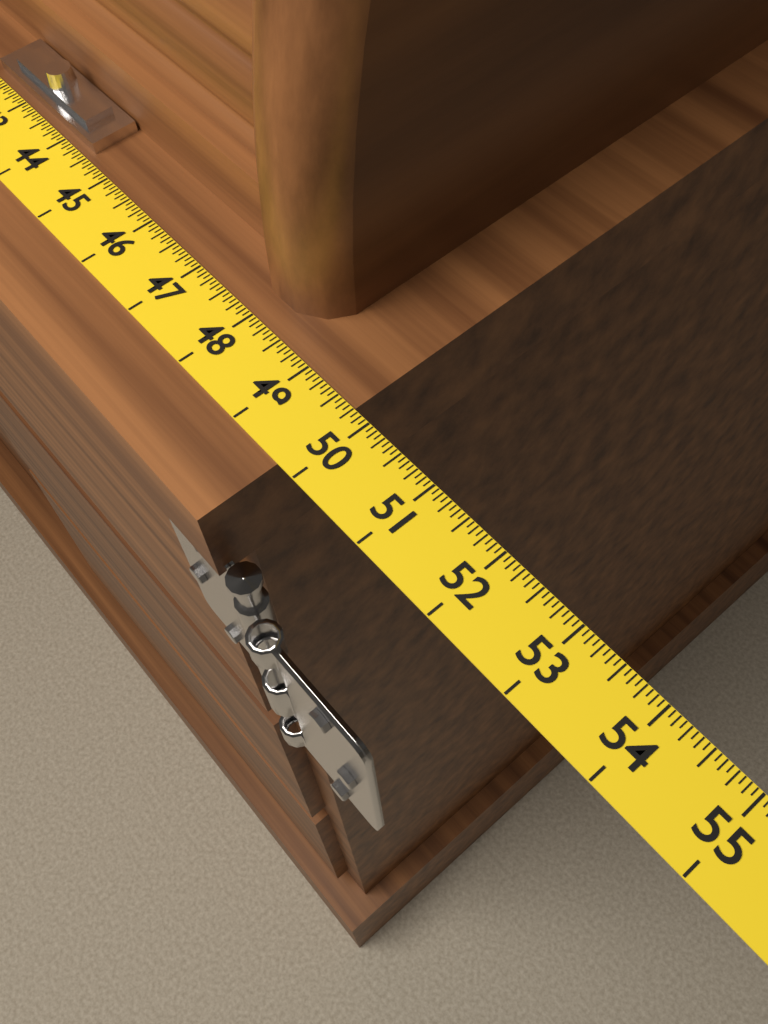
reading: 49.7500 (no unit)
